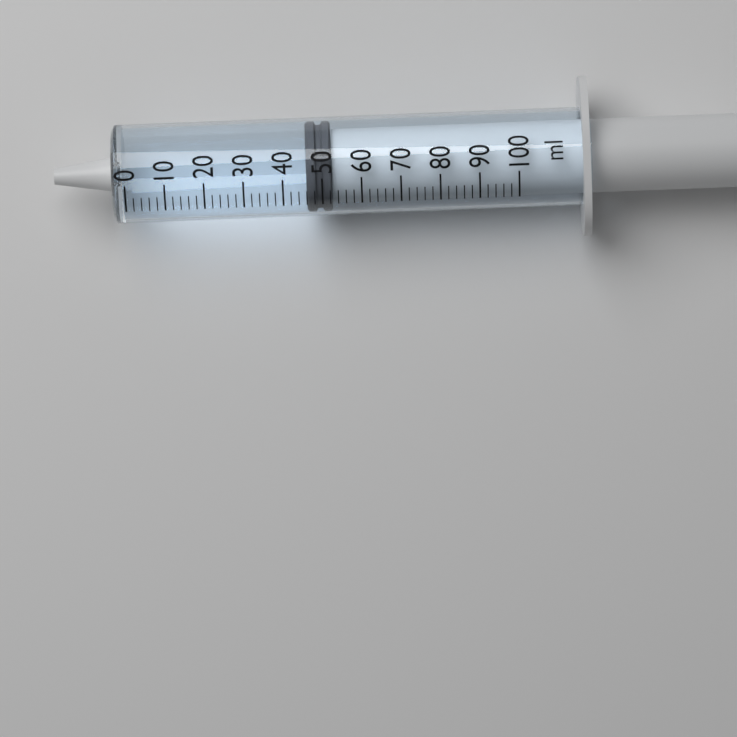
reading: 46 ml
